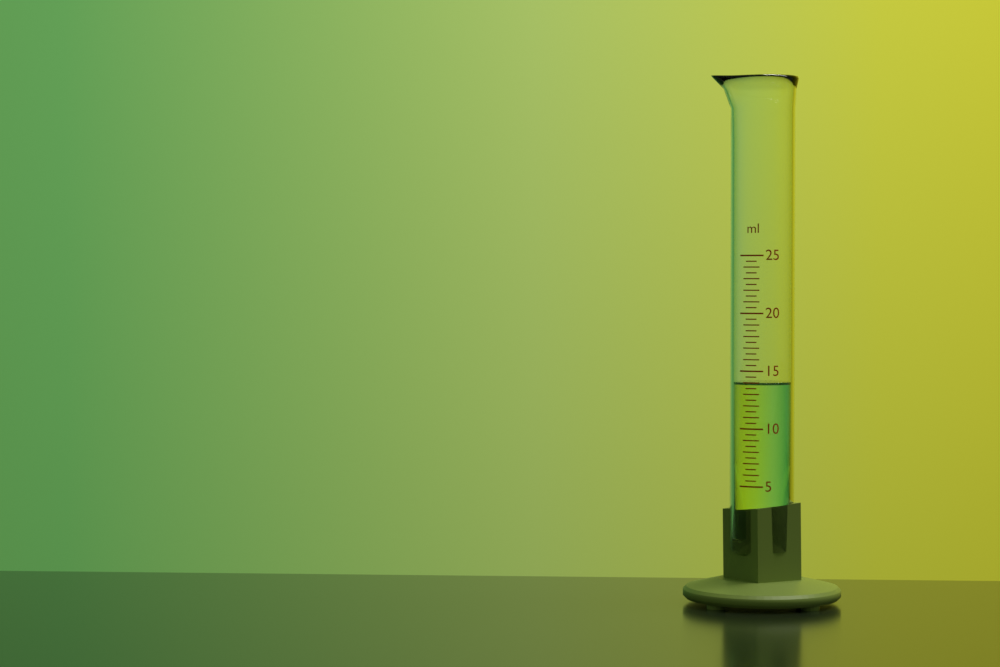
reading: 14.0 ml
